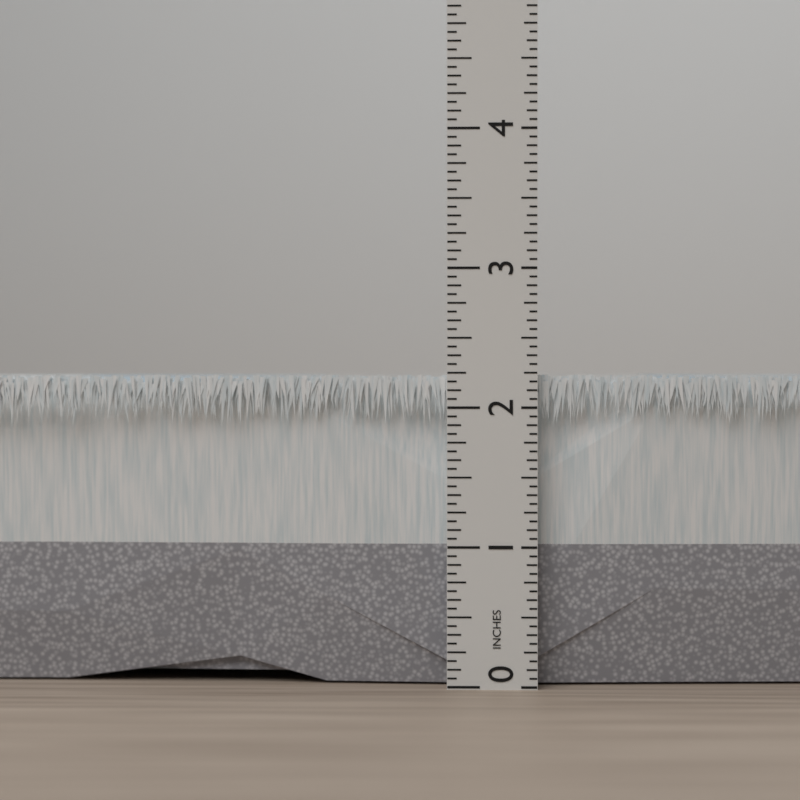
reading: 2.2500 in
